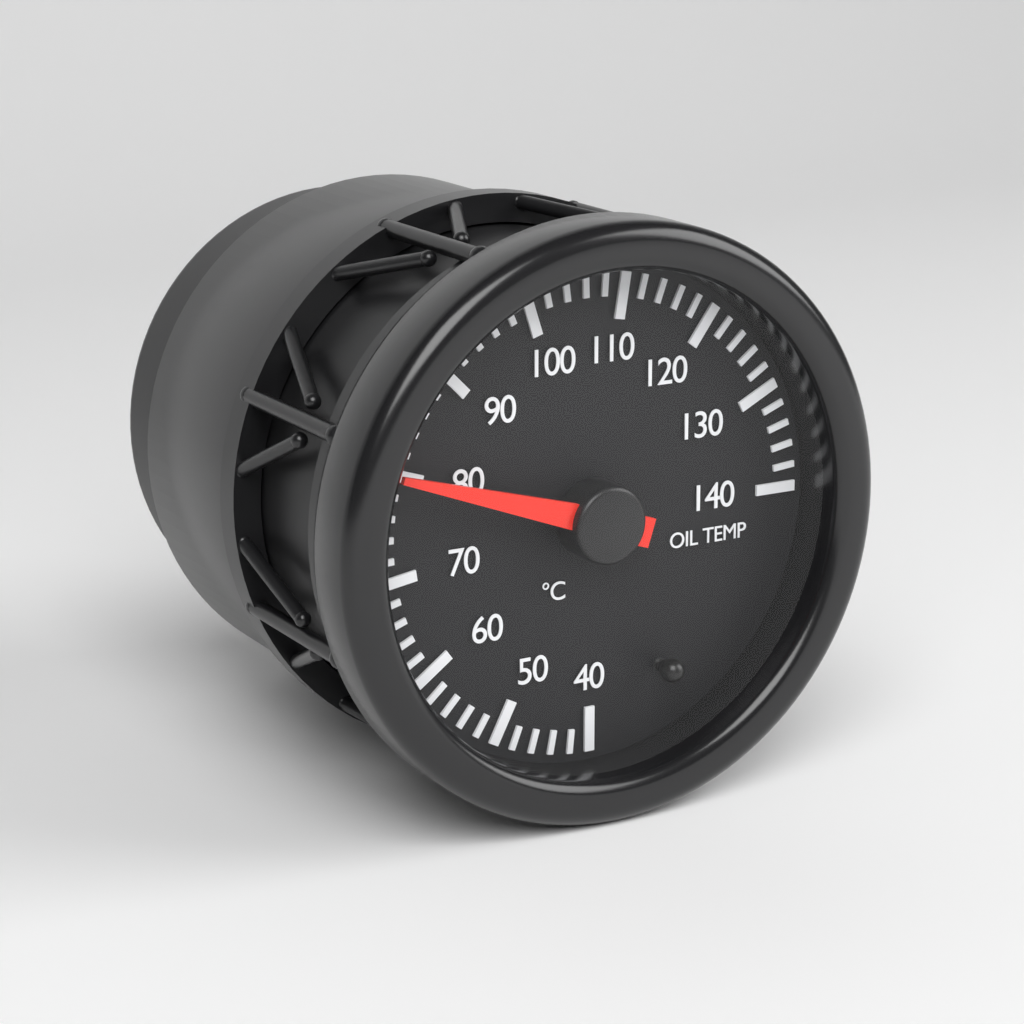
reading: 80 °C
